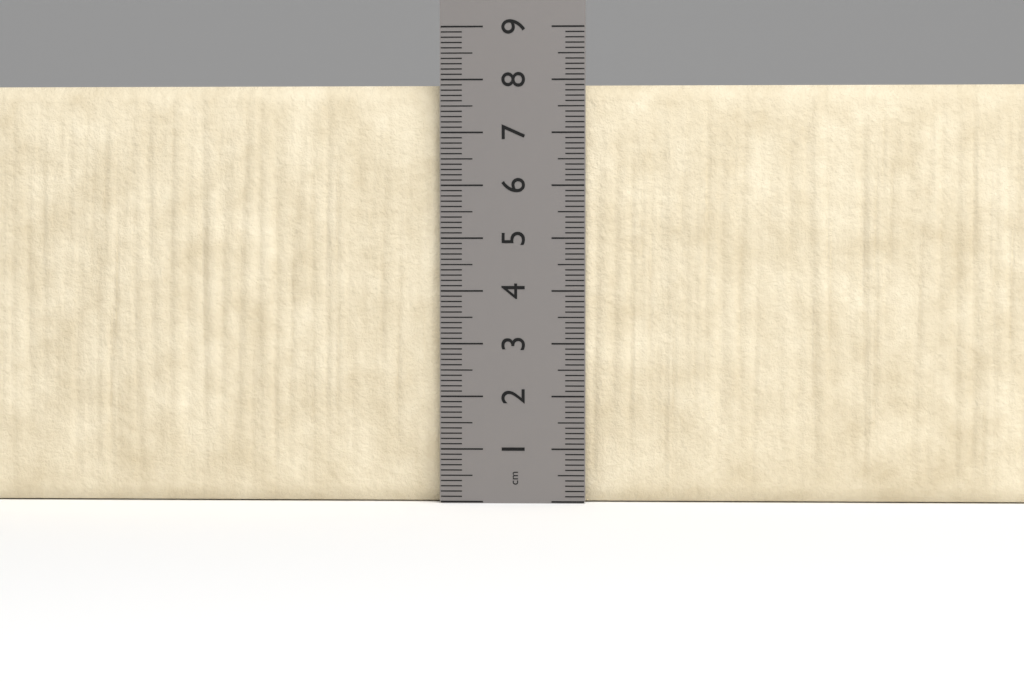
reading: 7.9 cm
